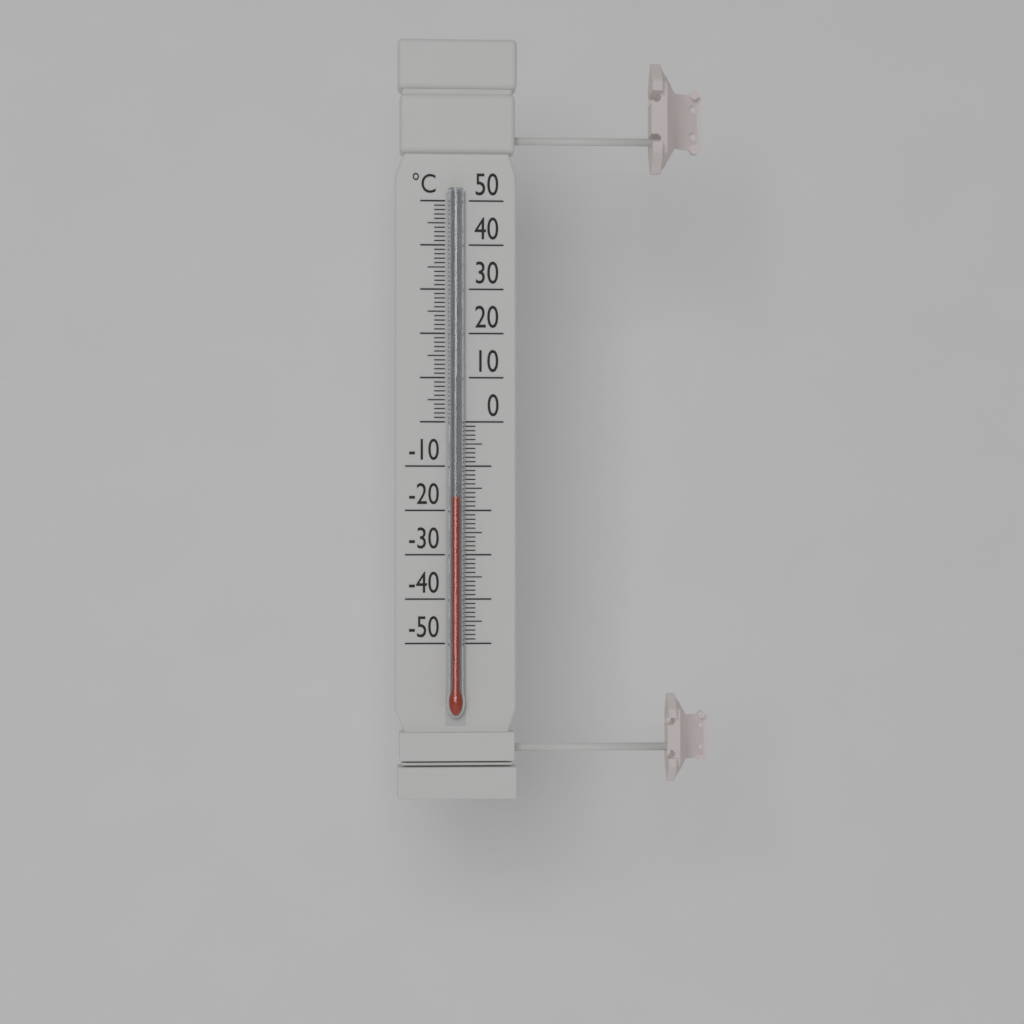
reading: -17 °C
